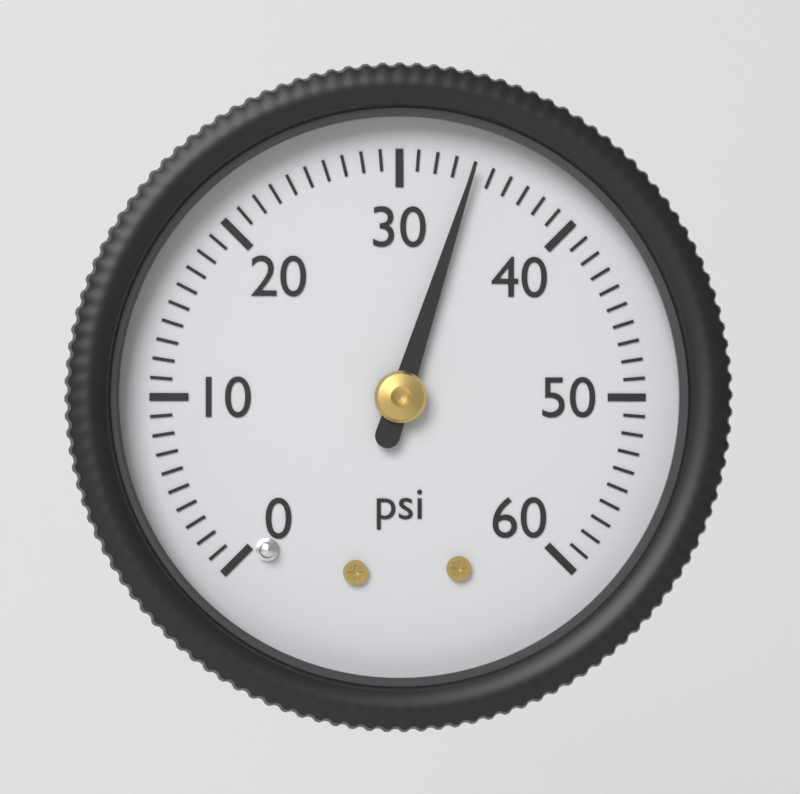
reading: 34 psi
